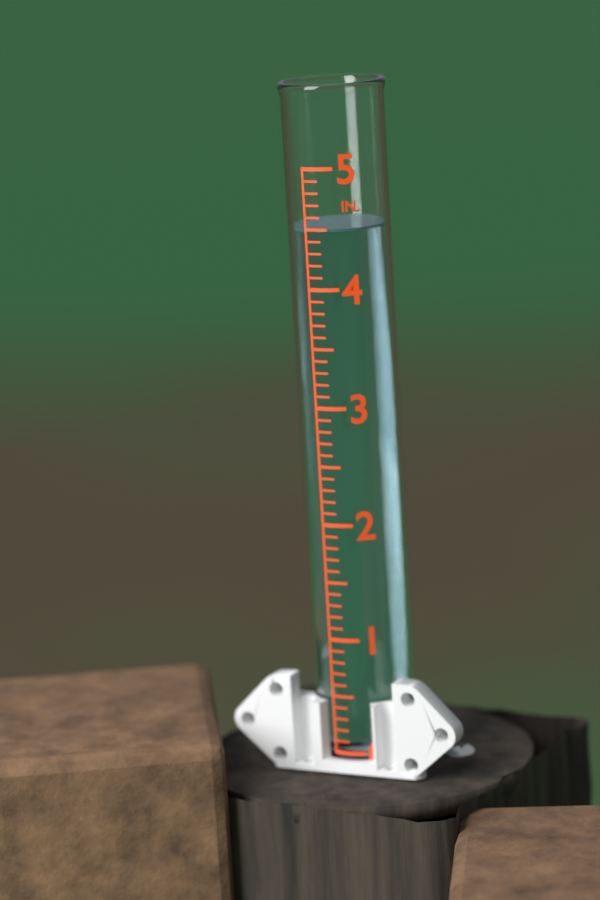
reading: 4.5 in
